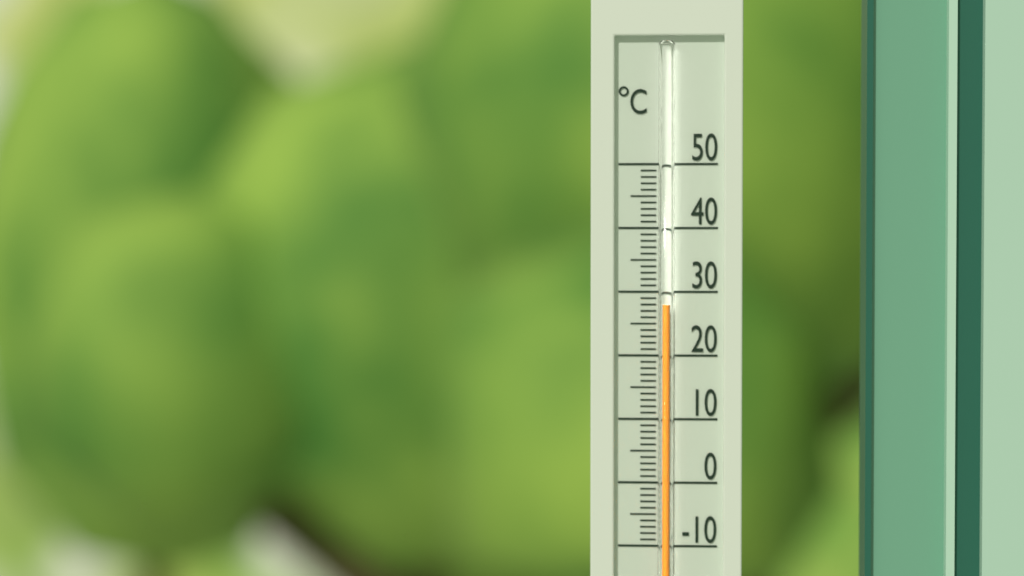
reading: 28 °C
